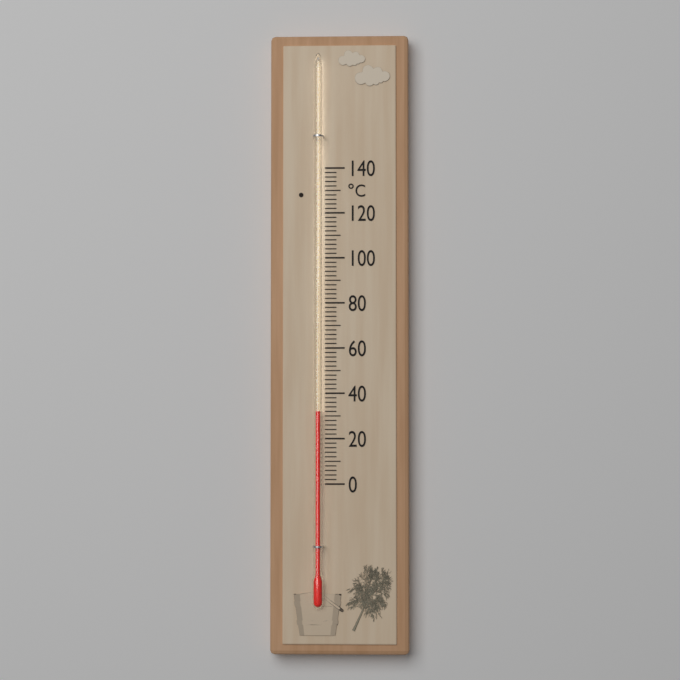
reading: 32 °C
